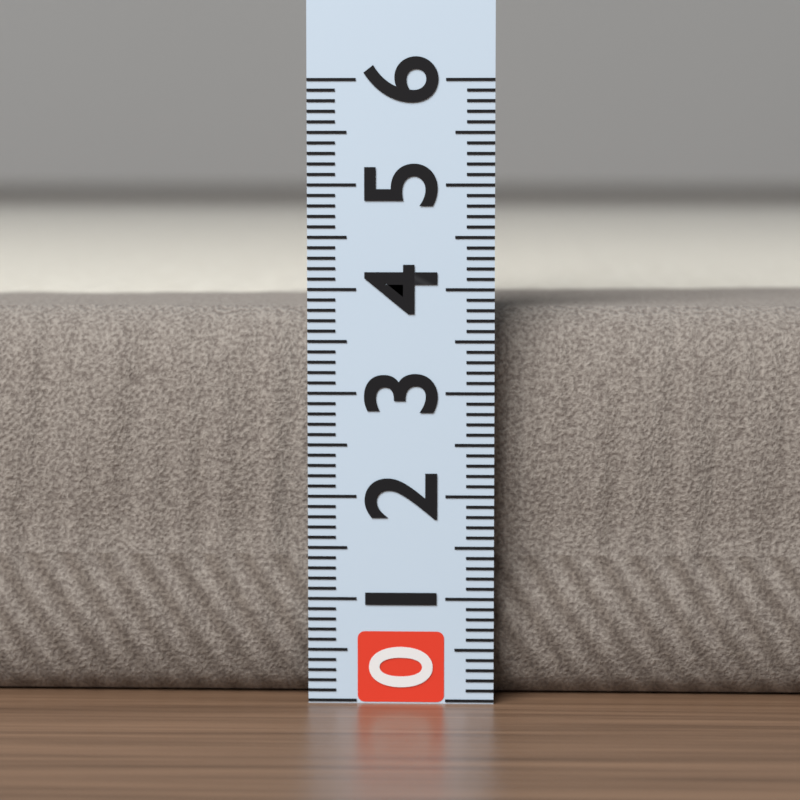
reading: 3.8 (no unit)
